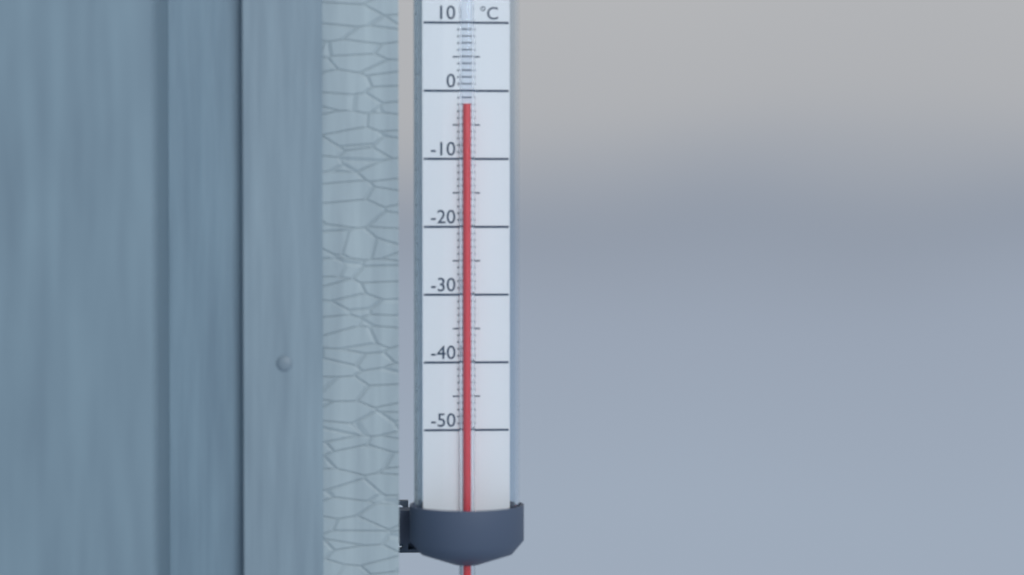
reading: -2 °C
